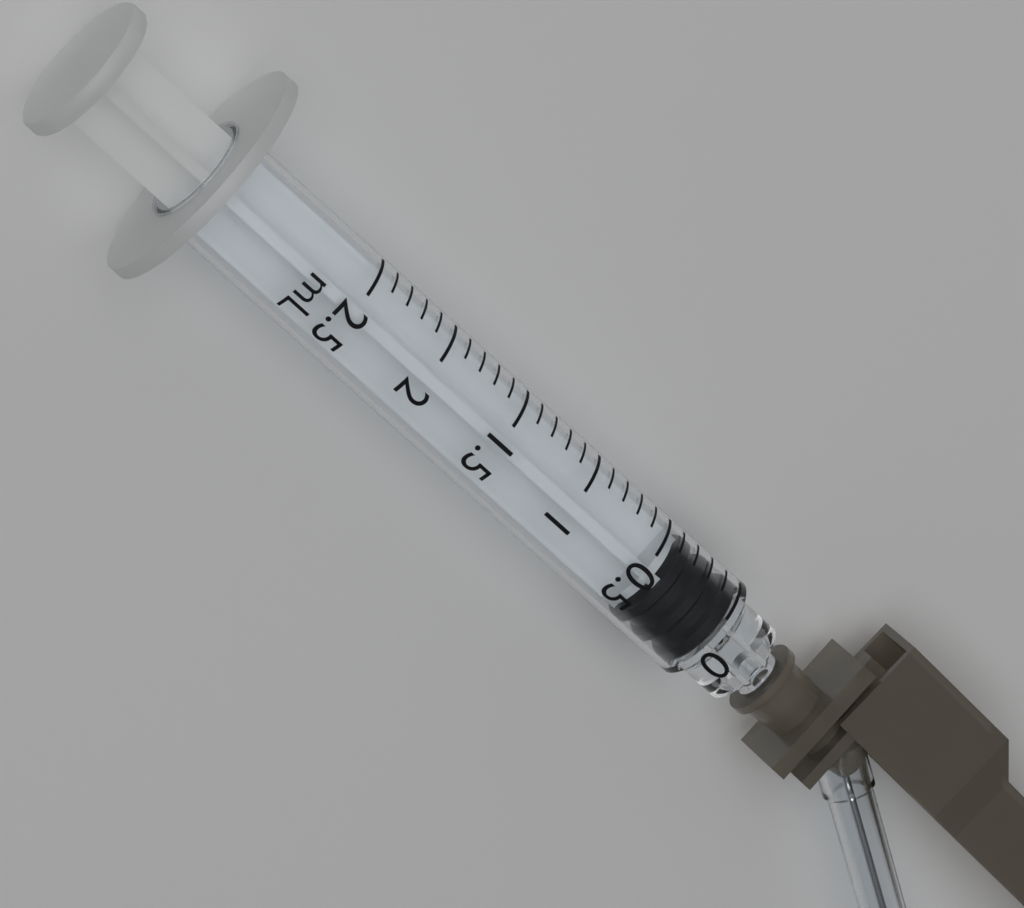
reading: 0.0 mL
